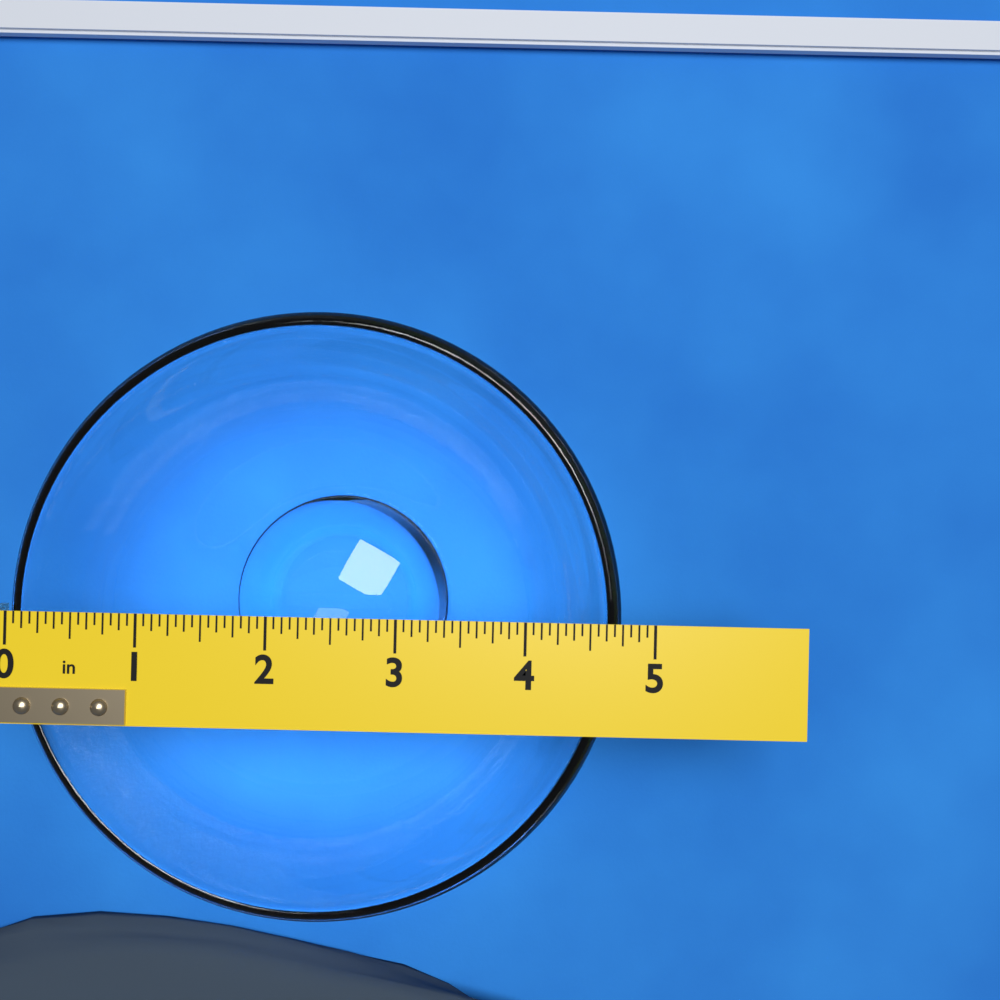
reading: 4.7500 in
